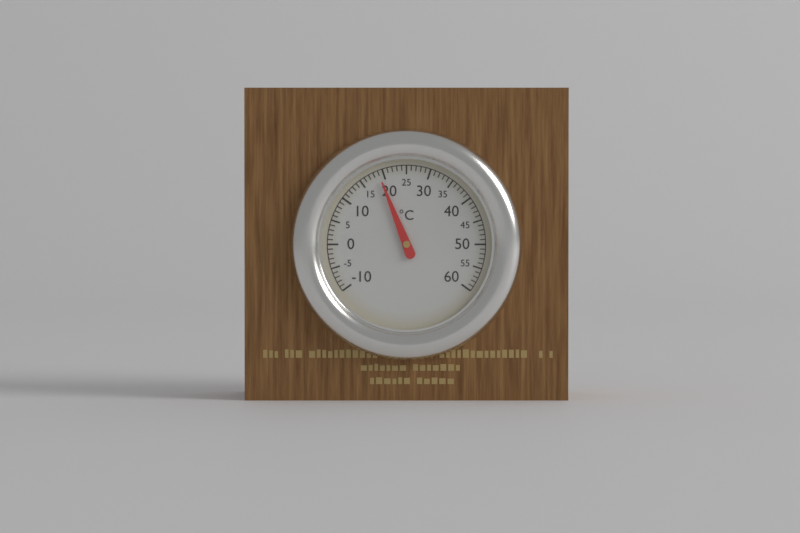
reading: 19 °C
